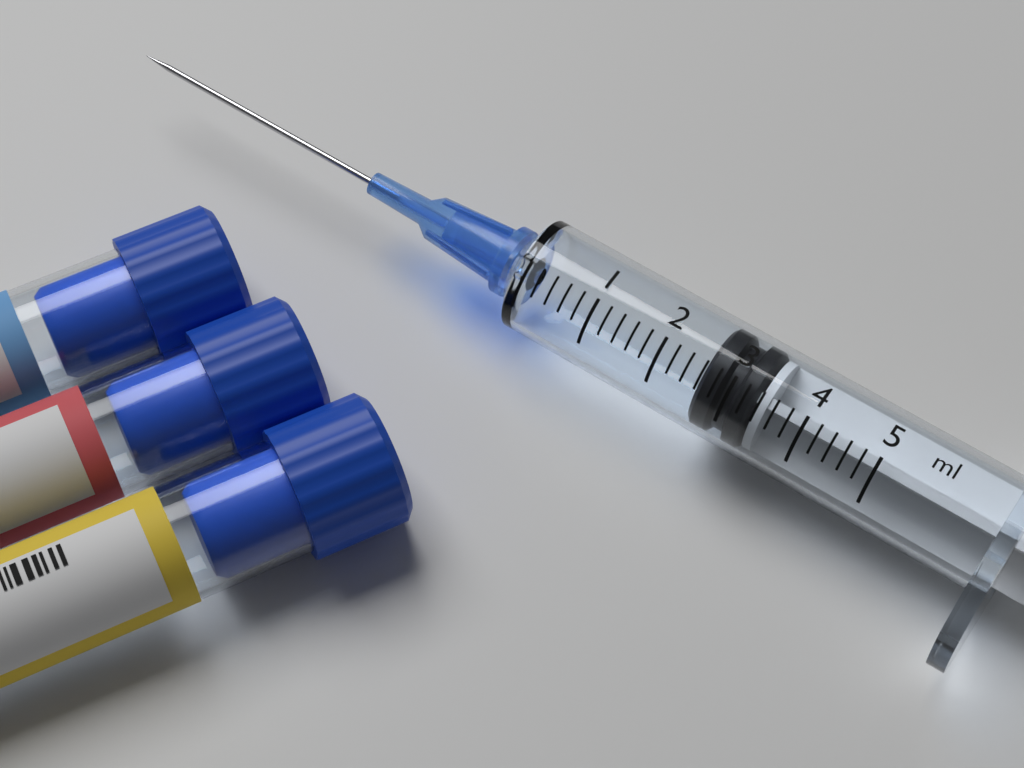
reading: 2.6 ml
